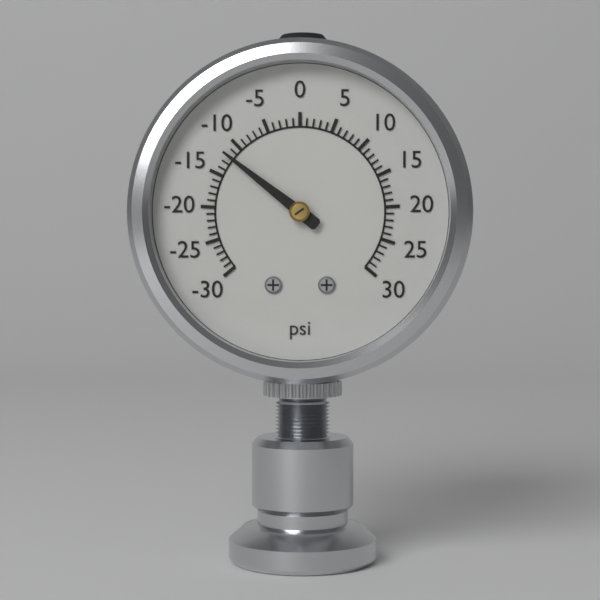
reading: -12 psi
